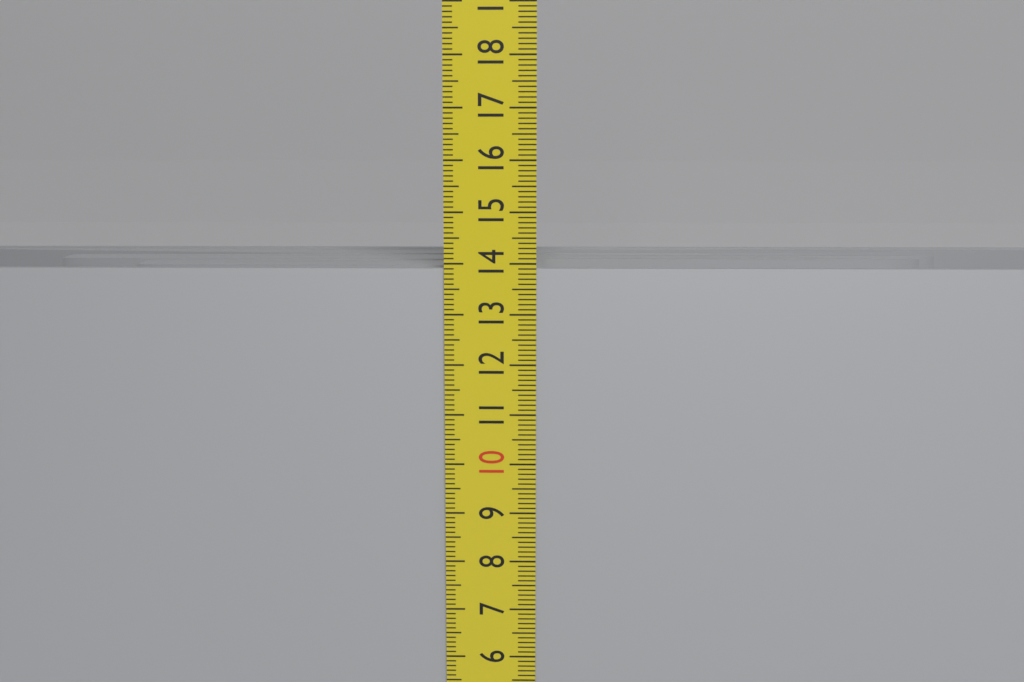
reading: 13.9 cm
